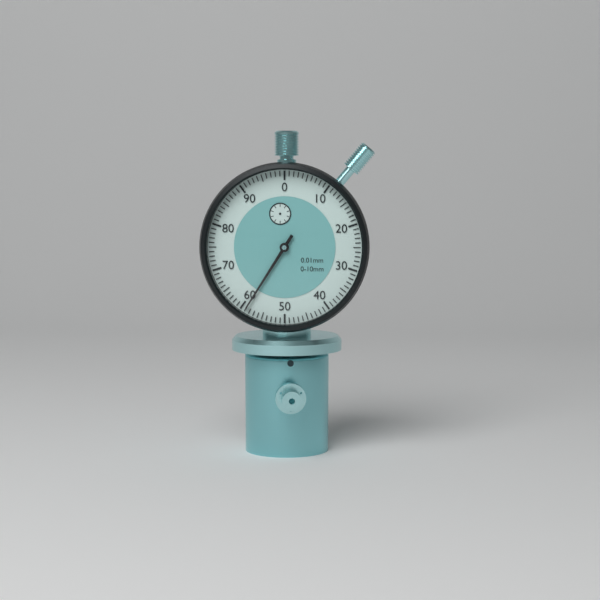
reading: 0.59 mm
